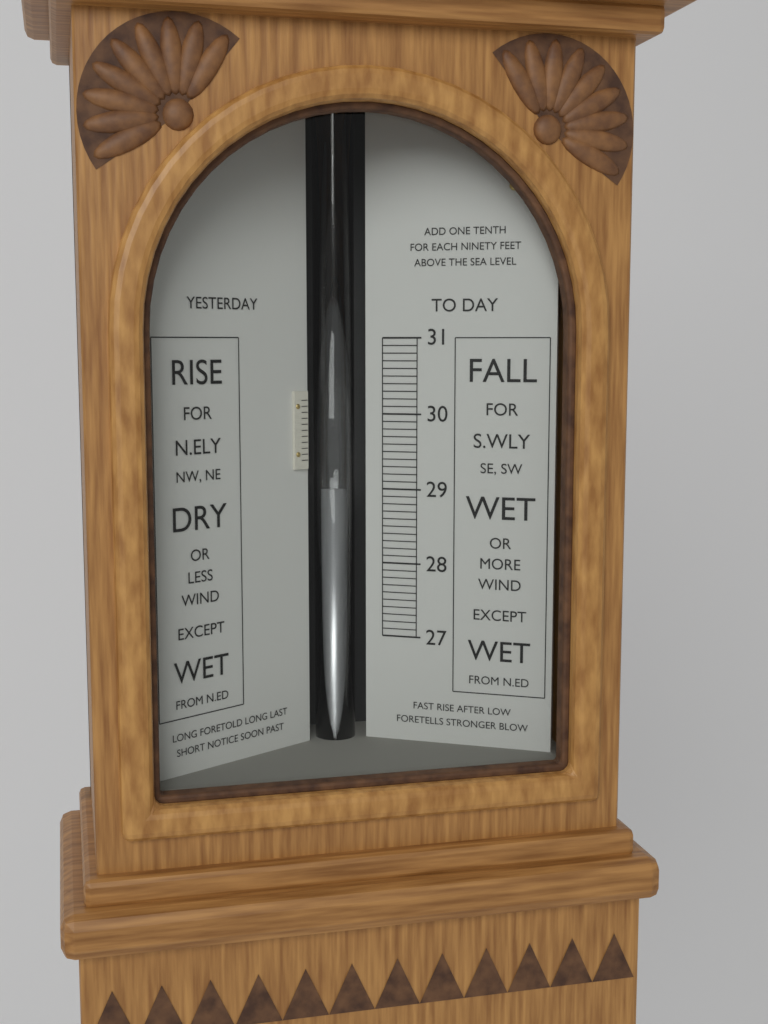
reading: 29.0 (no unit)
